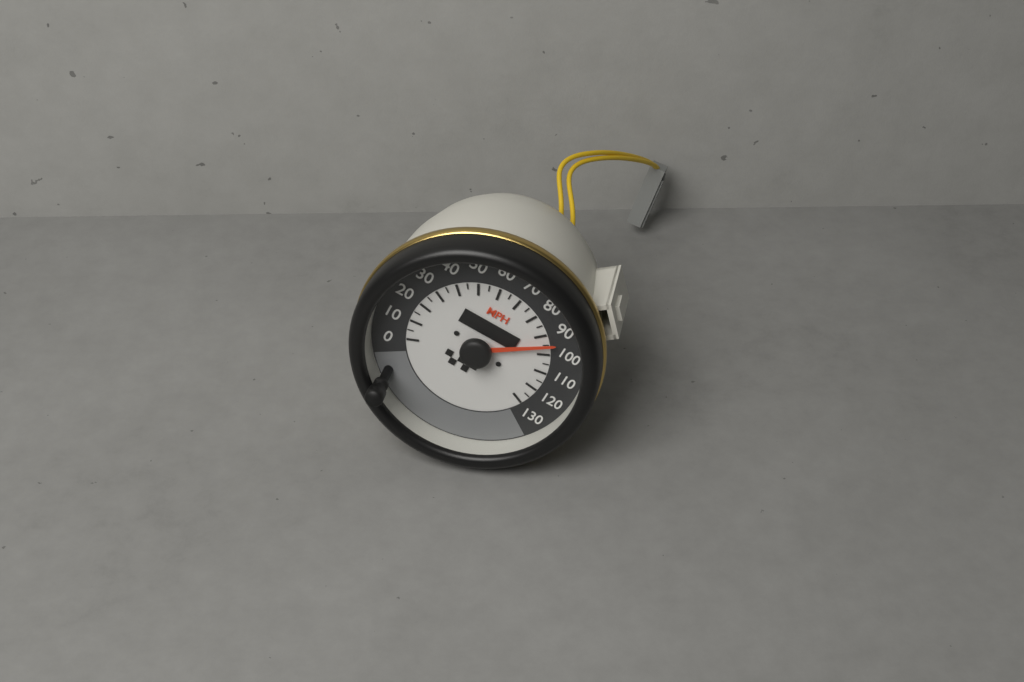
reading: 95 MPH
